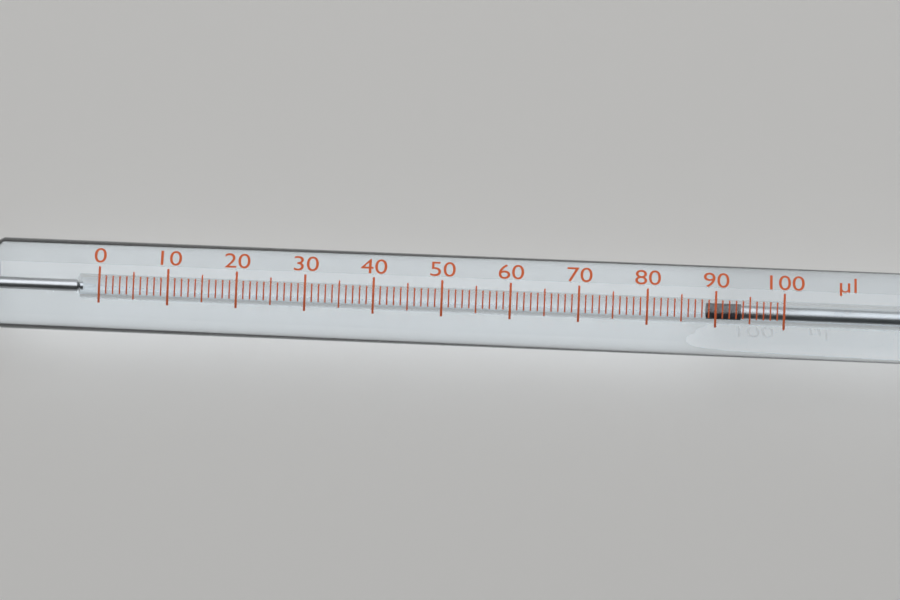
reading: 89 µl
